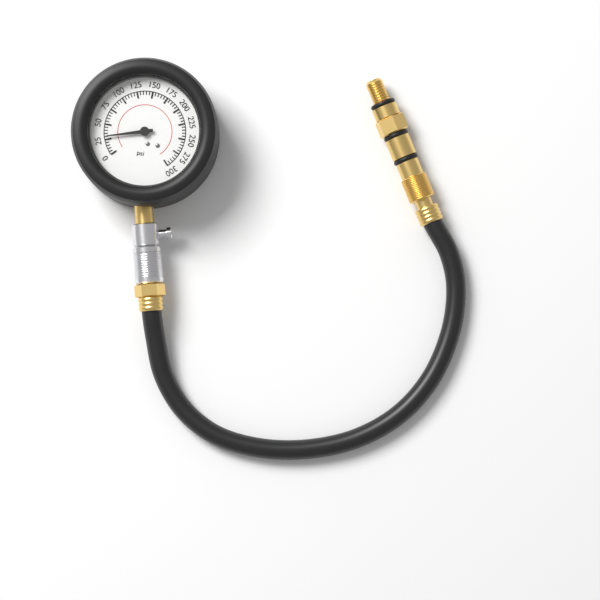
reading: 30 psi
